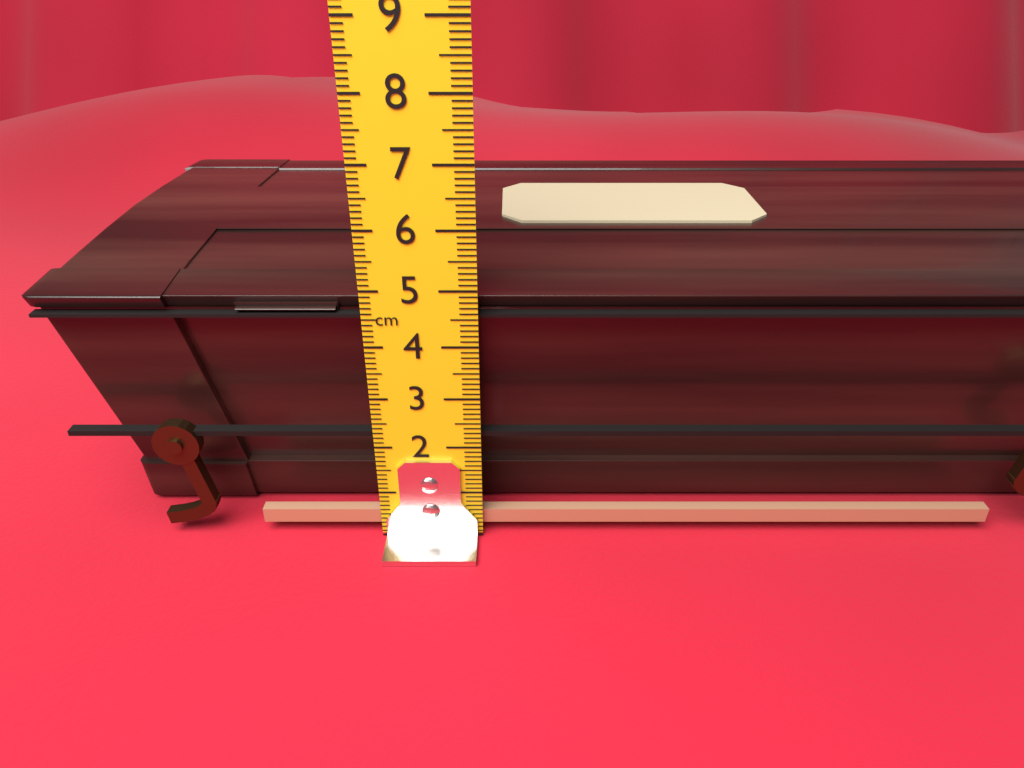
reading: 5.0 cm
